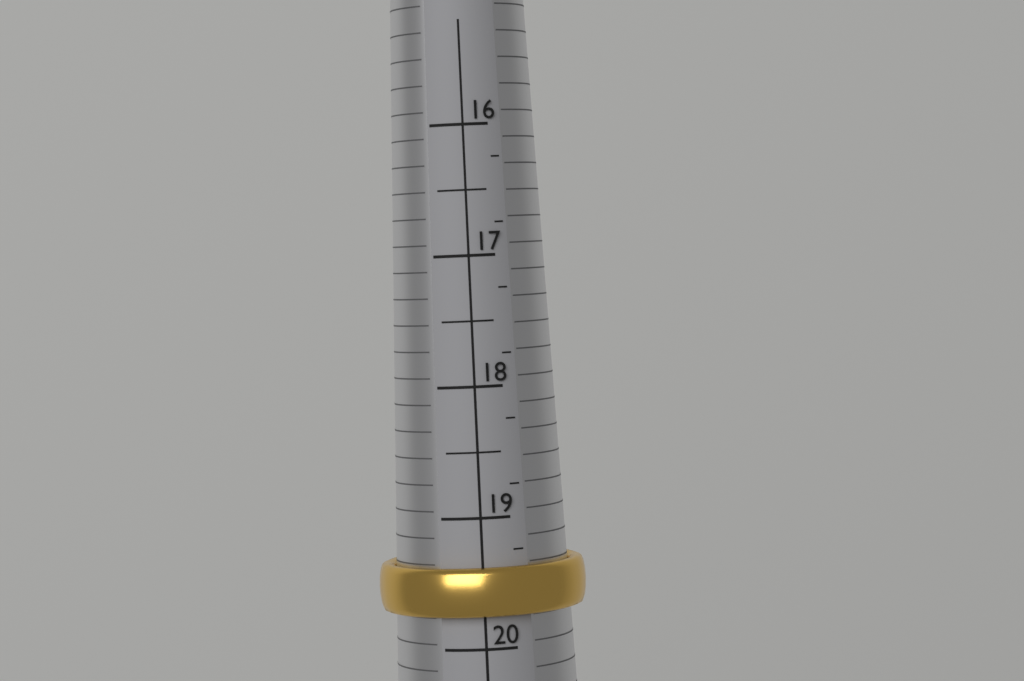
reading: 19.75 (no unit)
